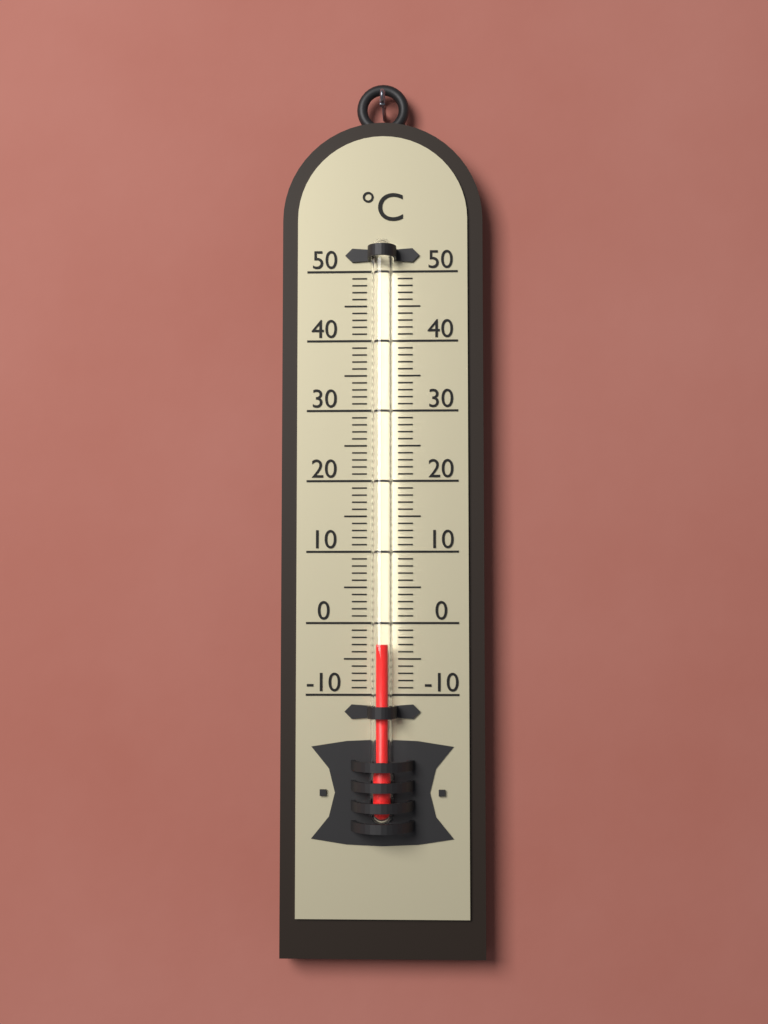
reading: -3 °C
